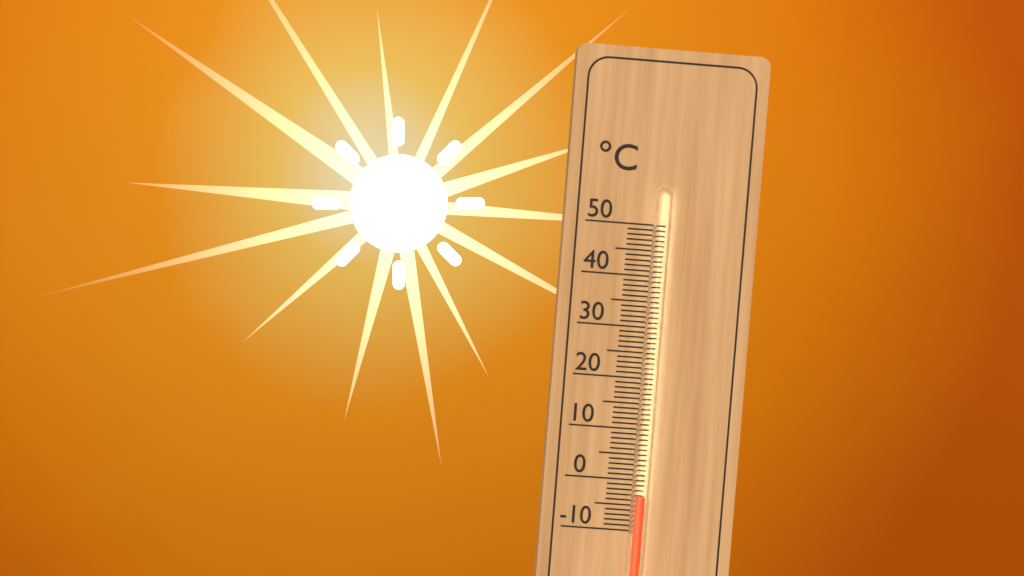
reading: -3 °C
